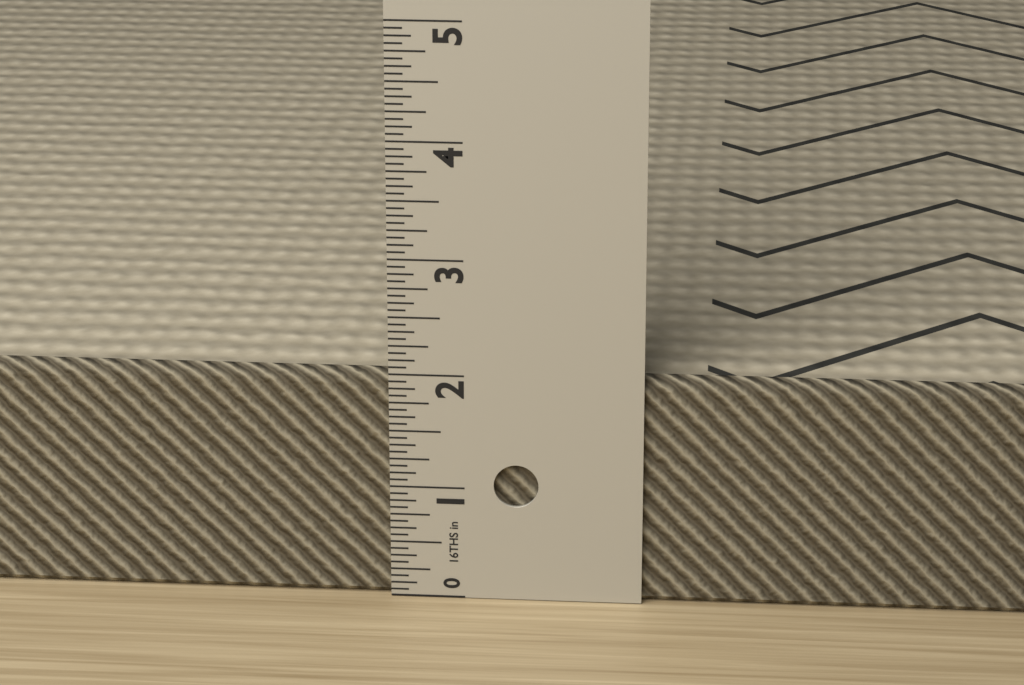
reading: 2.0000 in
